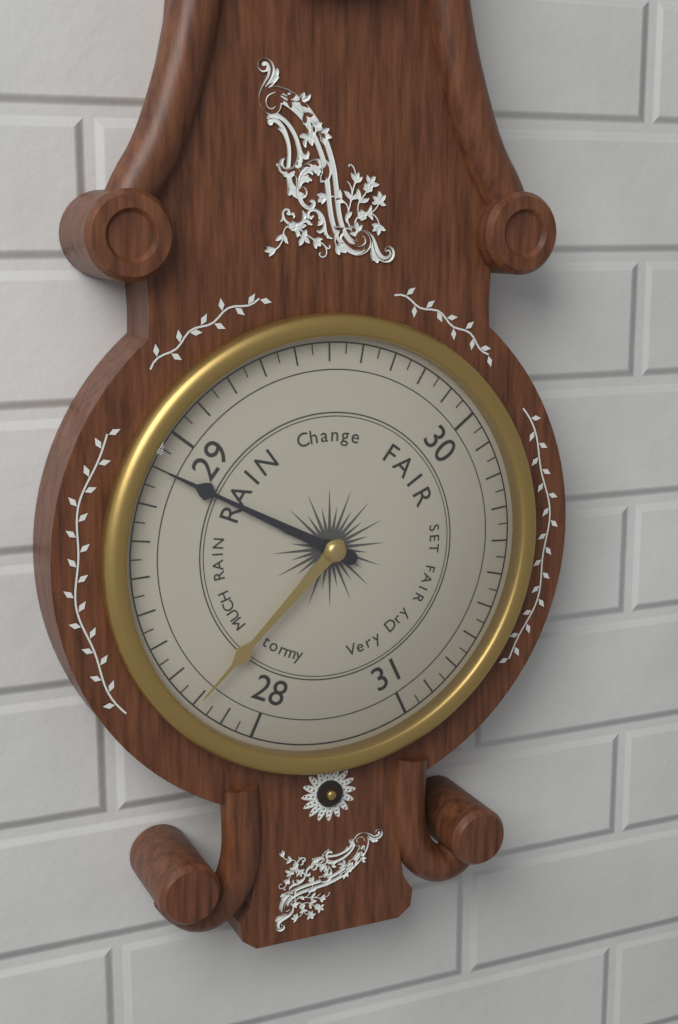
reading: 28.90 (no unit)
